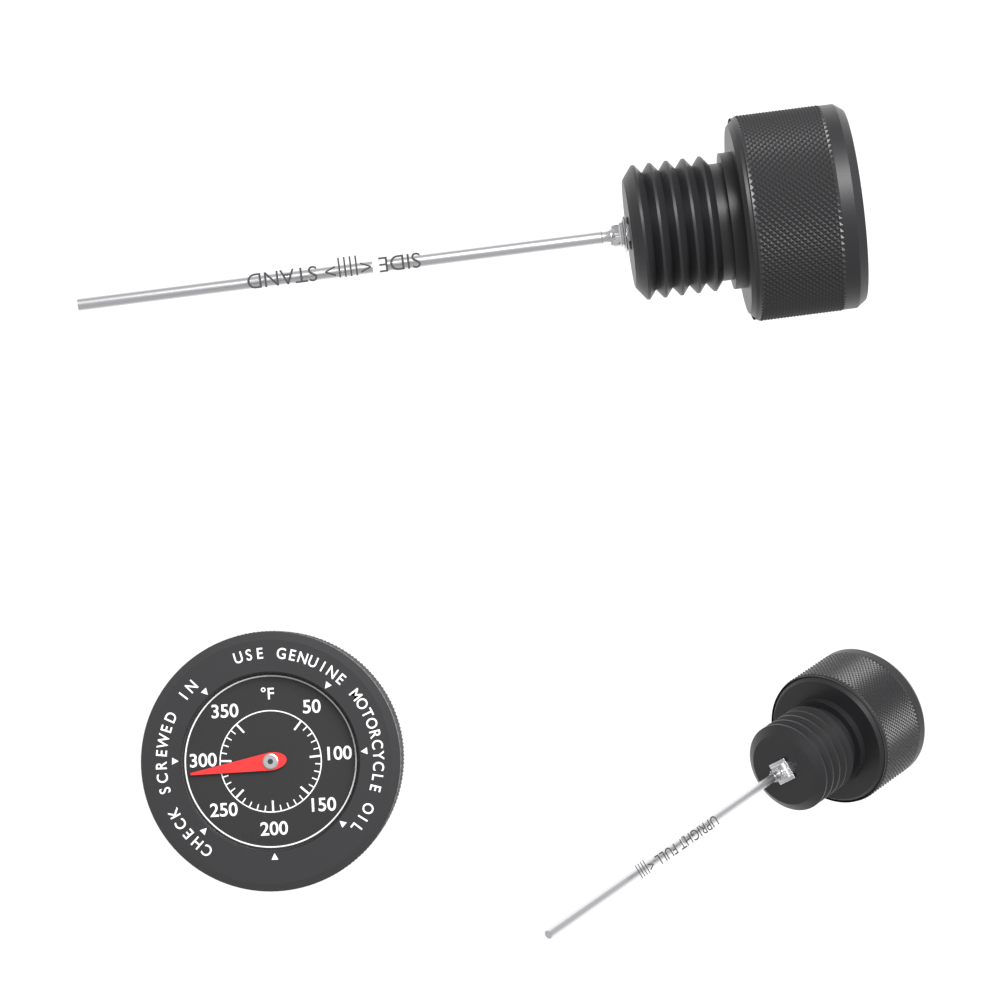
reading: 290 °F
